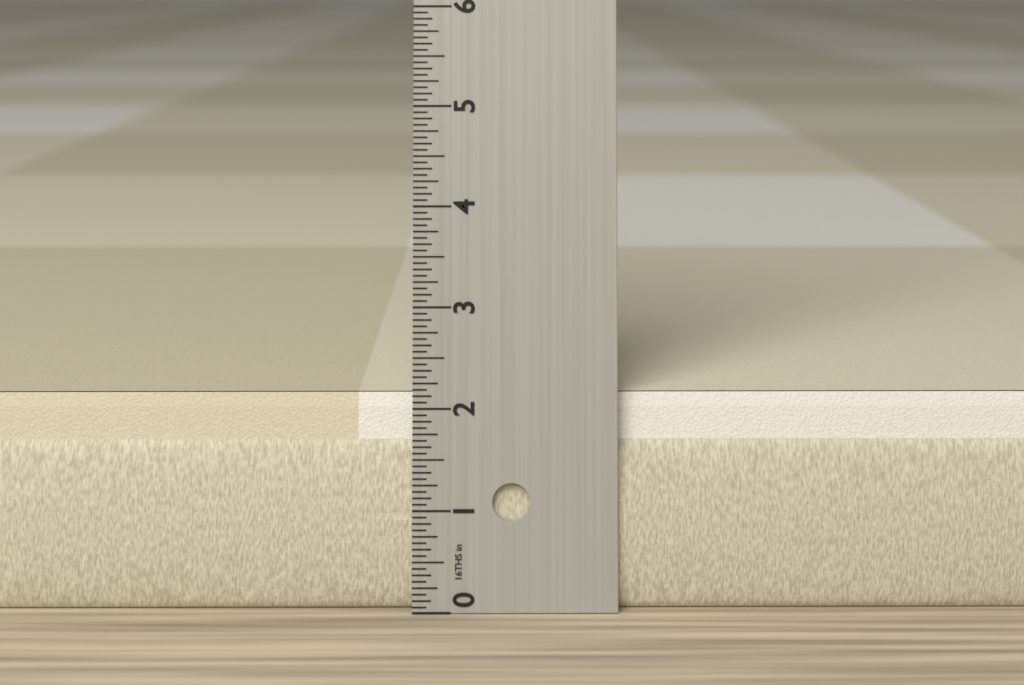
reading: 2.1250 in
